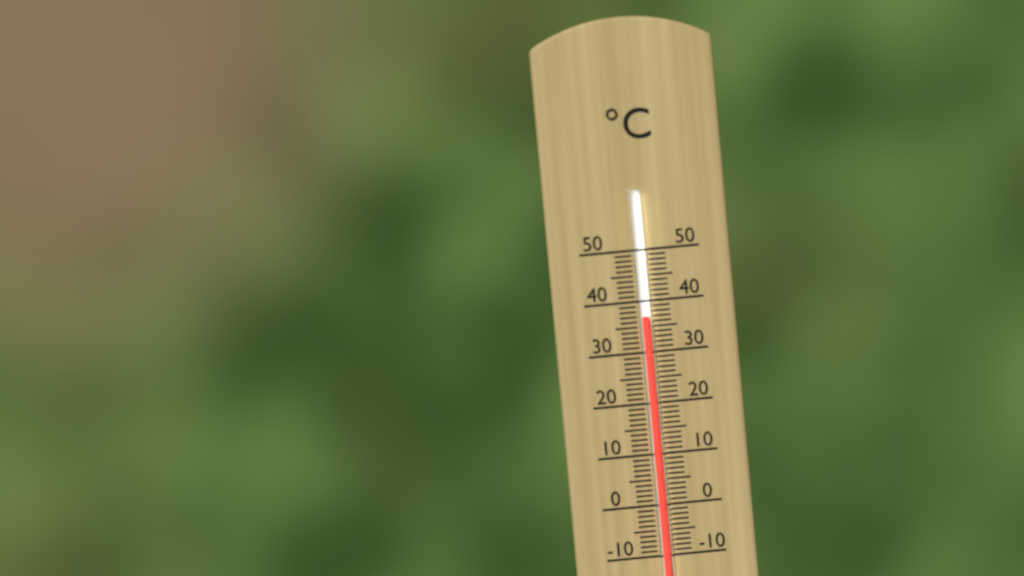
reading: 37 °C
